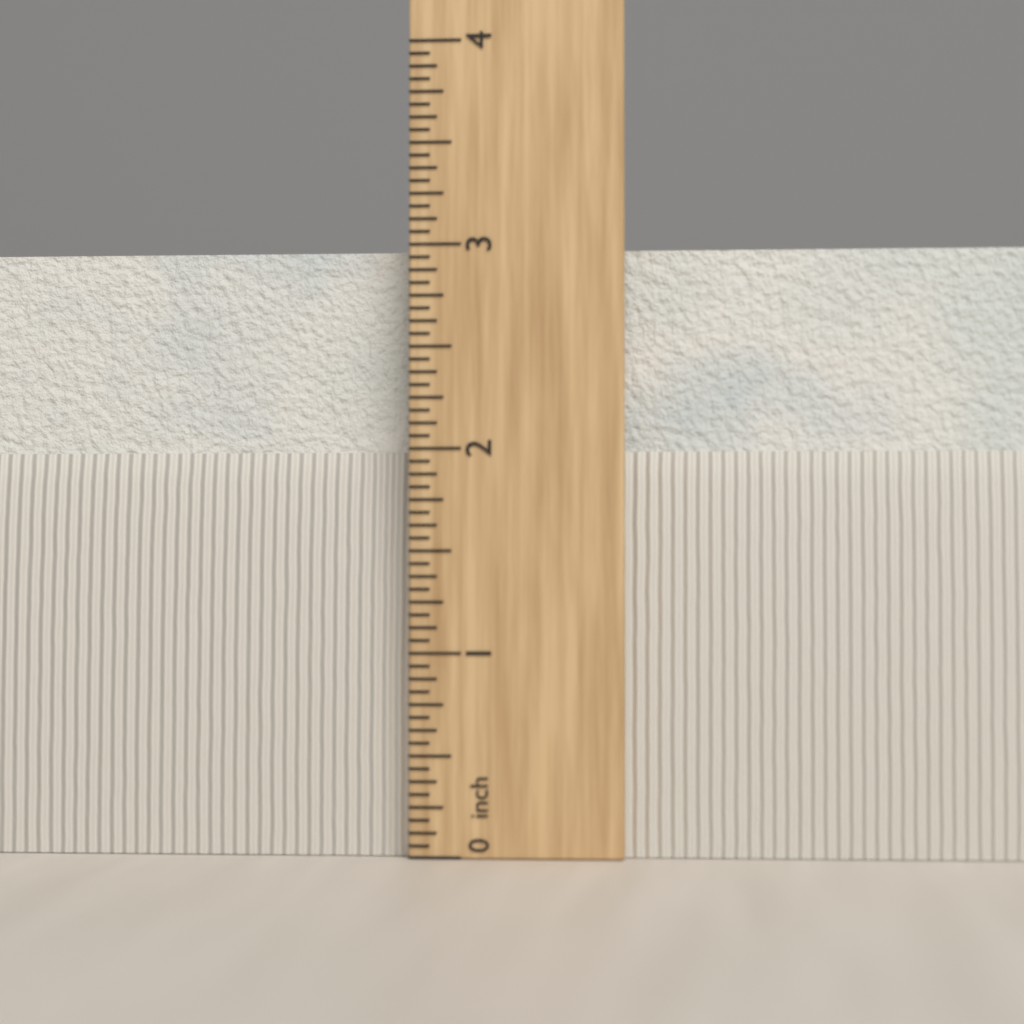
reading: 3.0000 in
